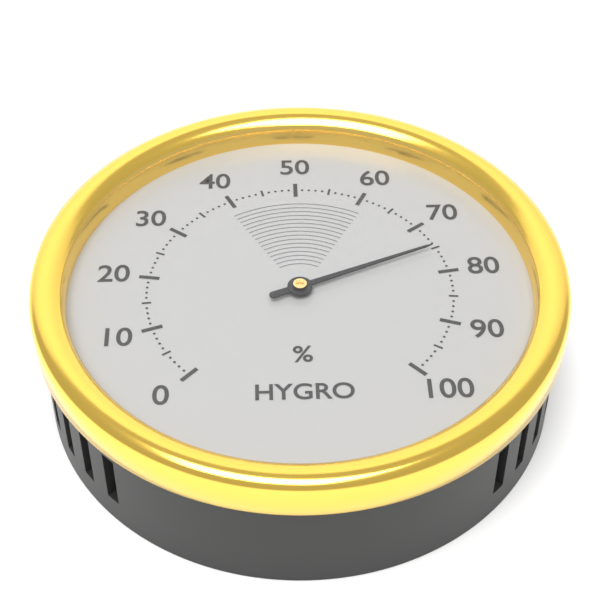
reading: 75 %
